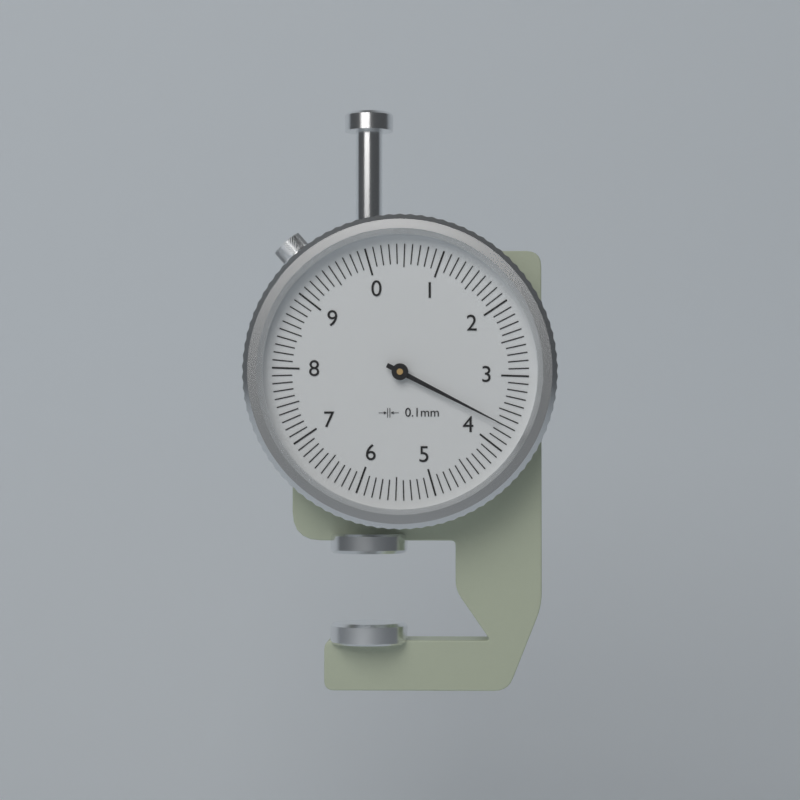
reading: 3.7 mm
